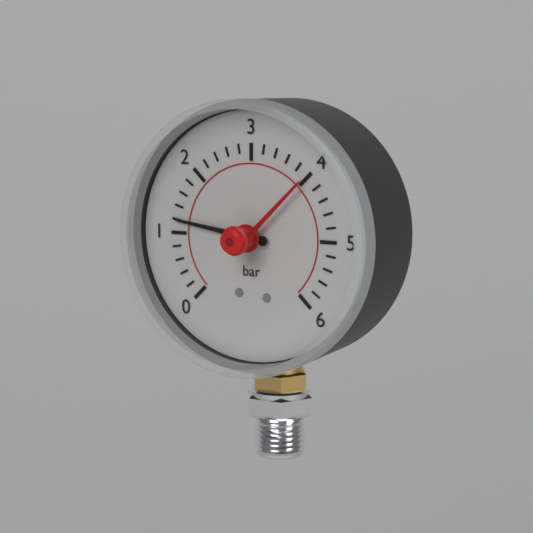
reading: 1.2 bar
